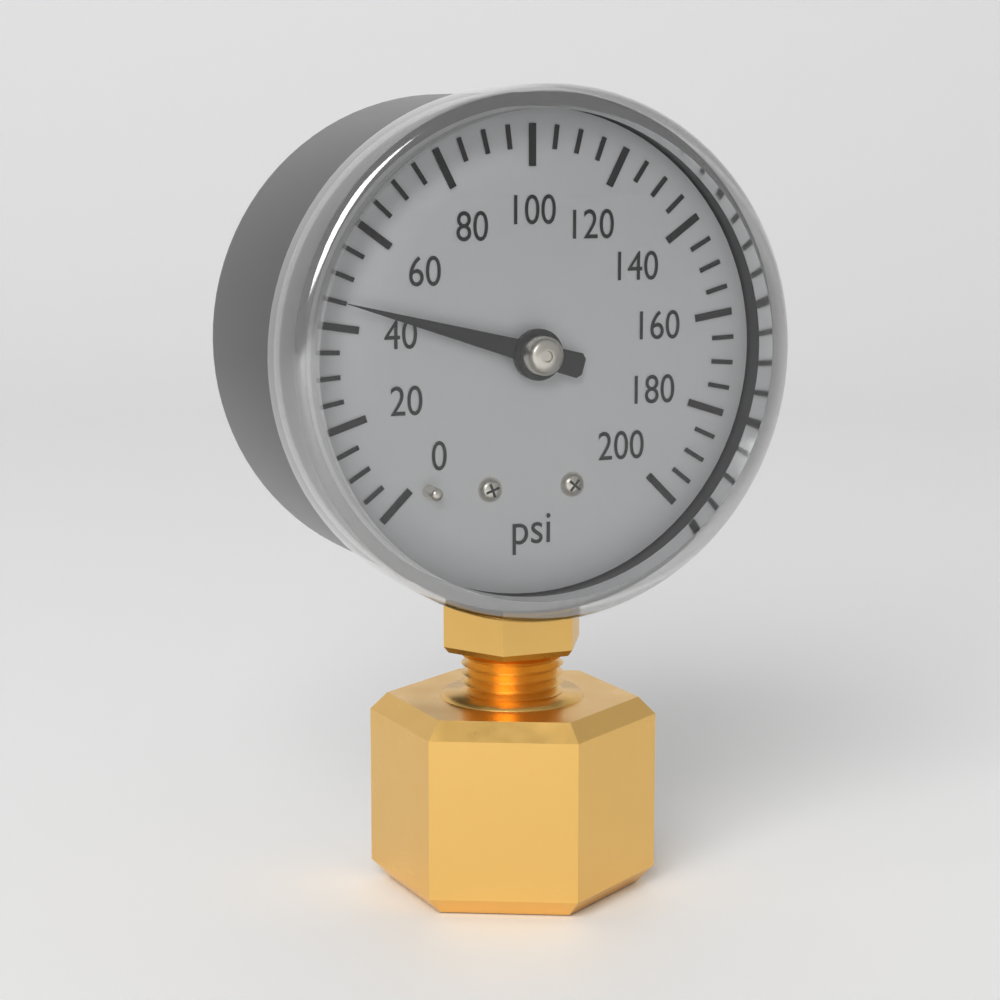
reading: 45 psi
